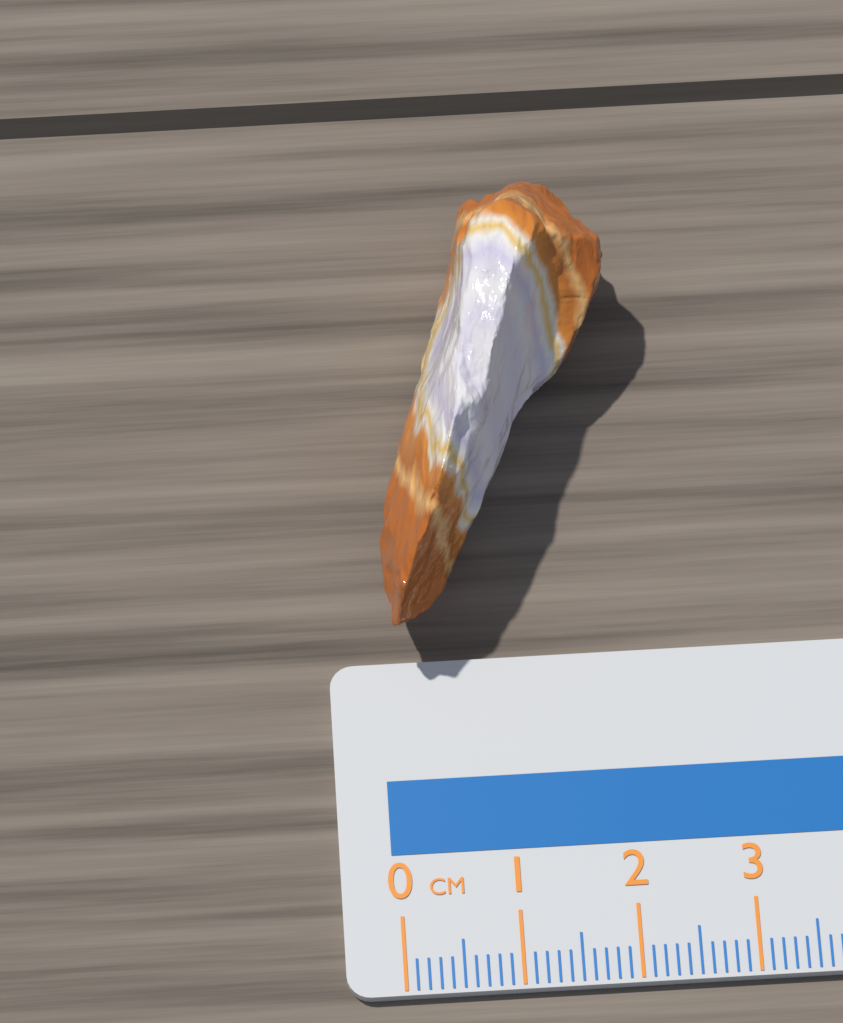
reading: 2.1 cm
